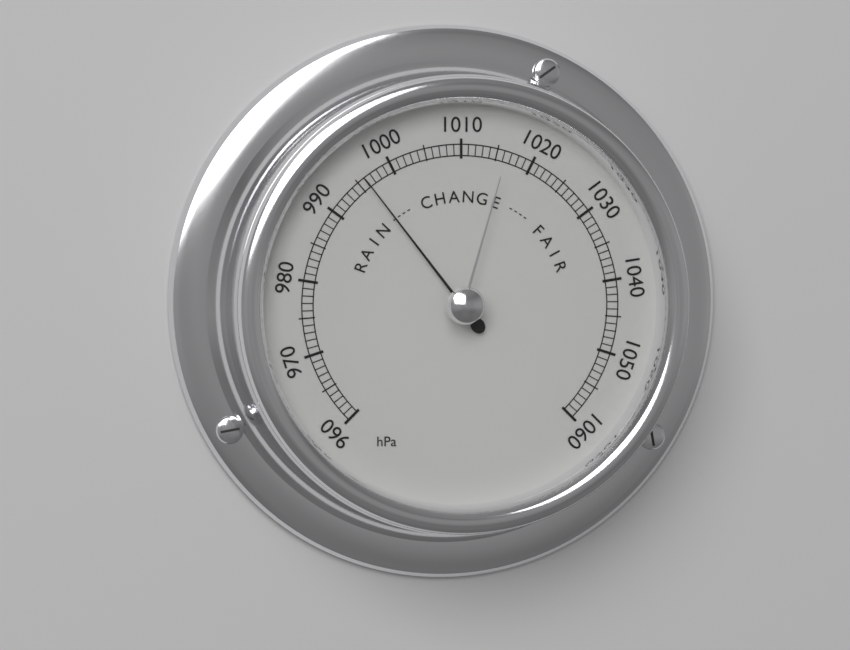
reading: 996 hPa
